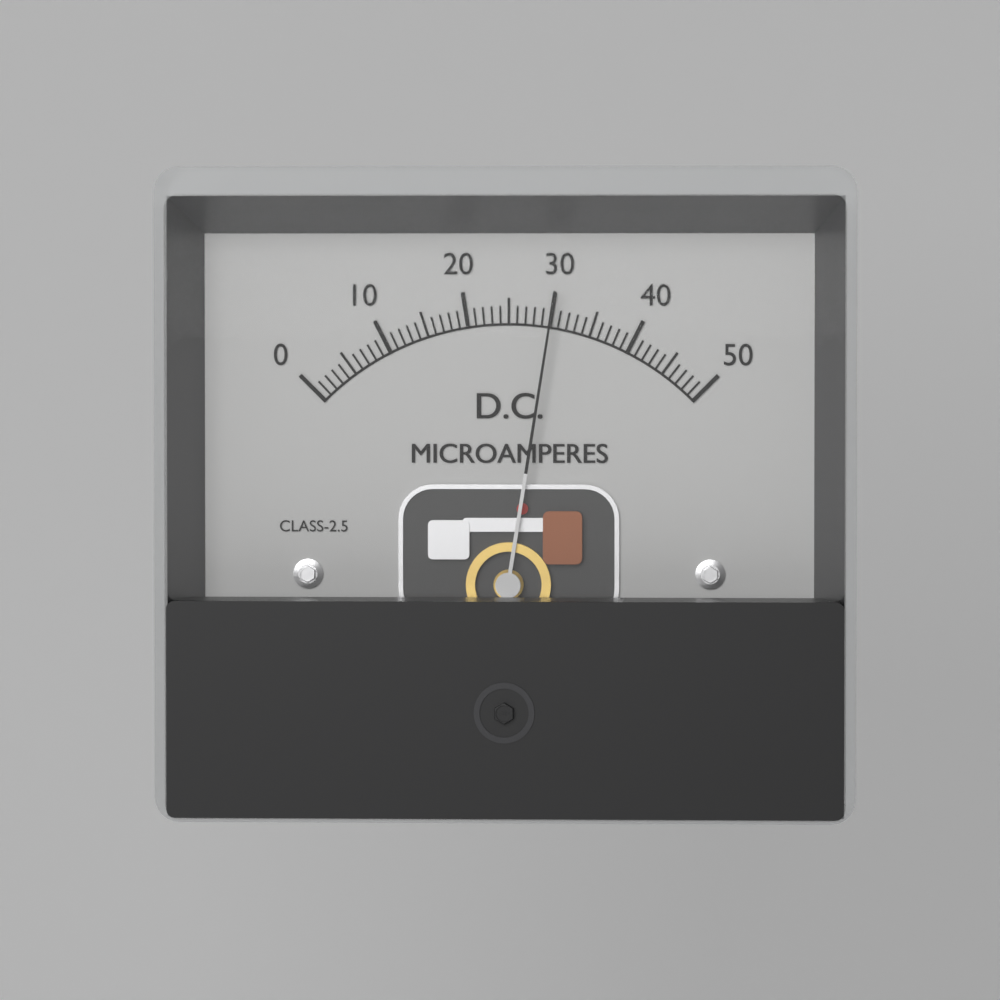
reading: 30 µA
